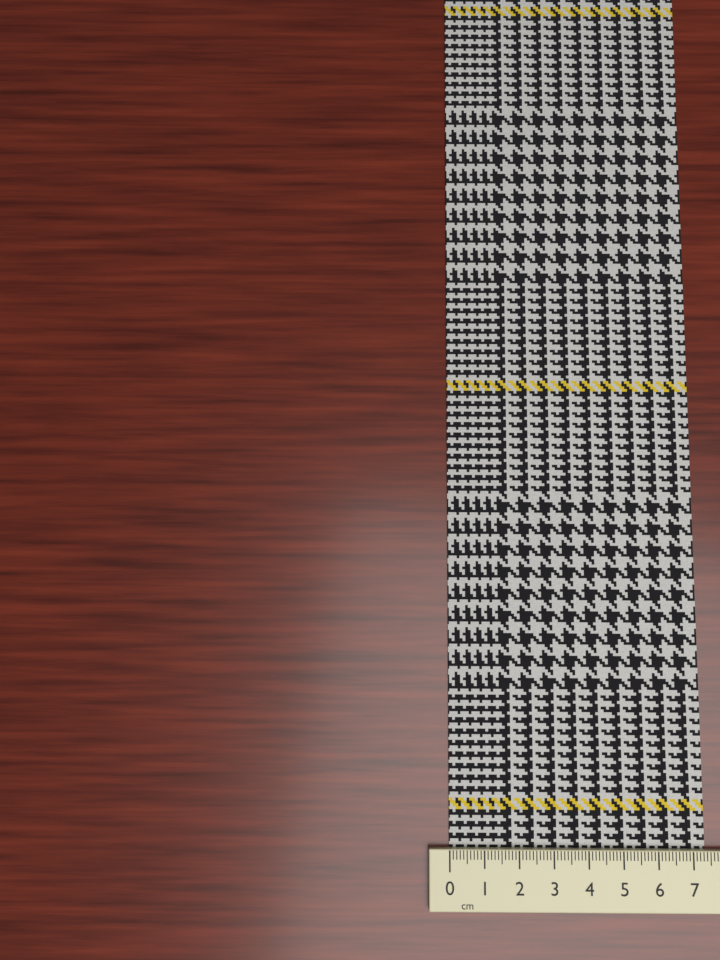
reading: 7.4 cm
